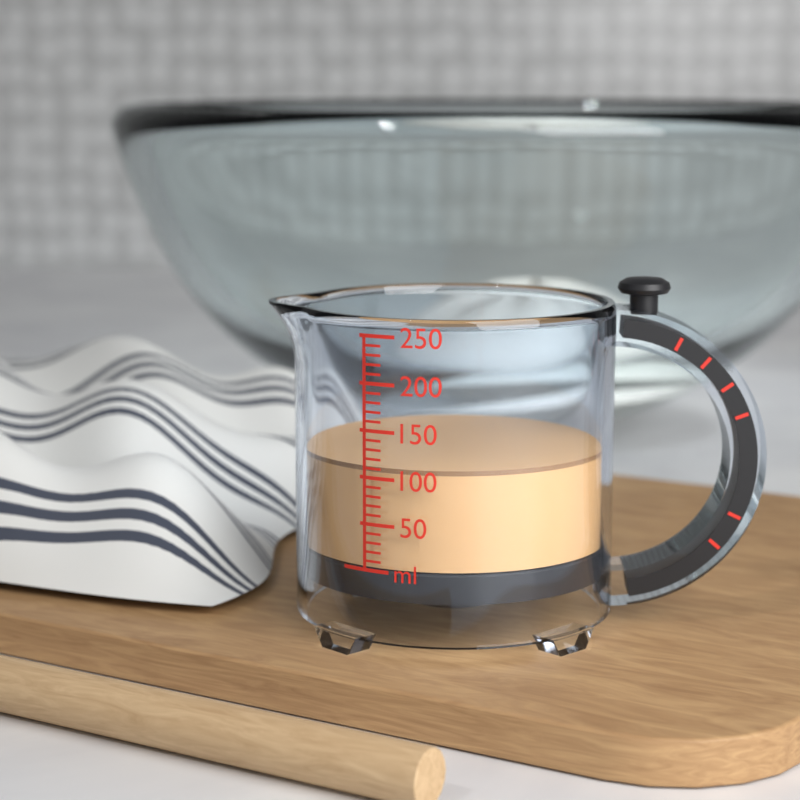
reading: 110 ml
